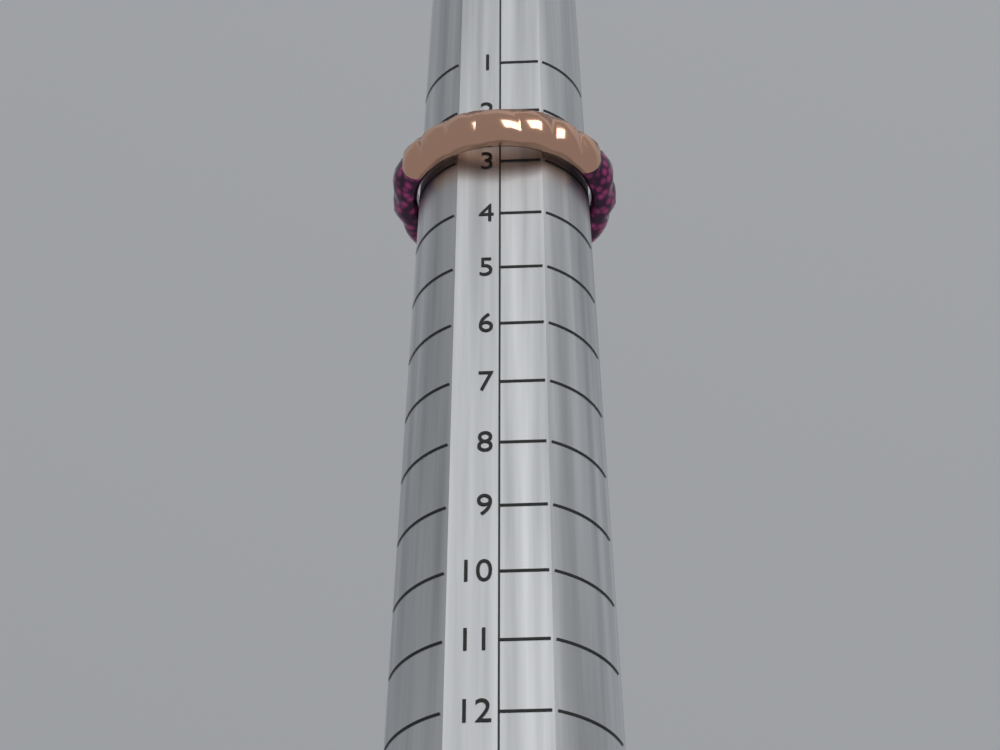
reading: 3 (no unit)
